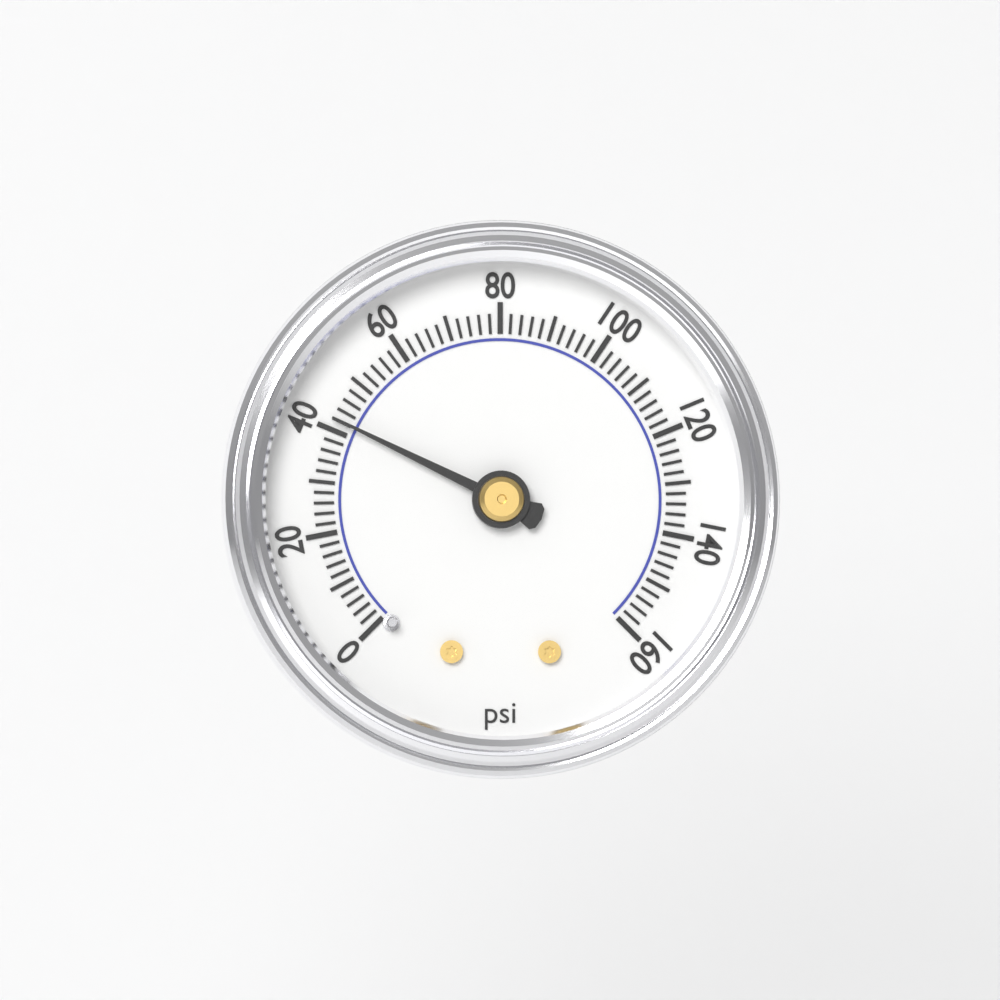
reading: 42 psi
